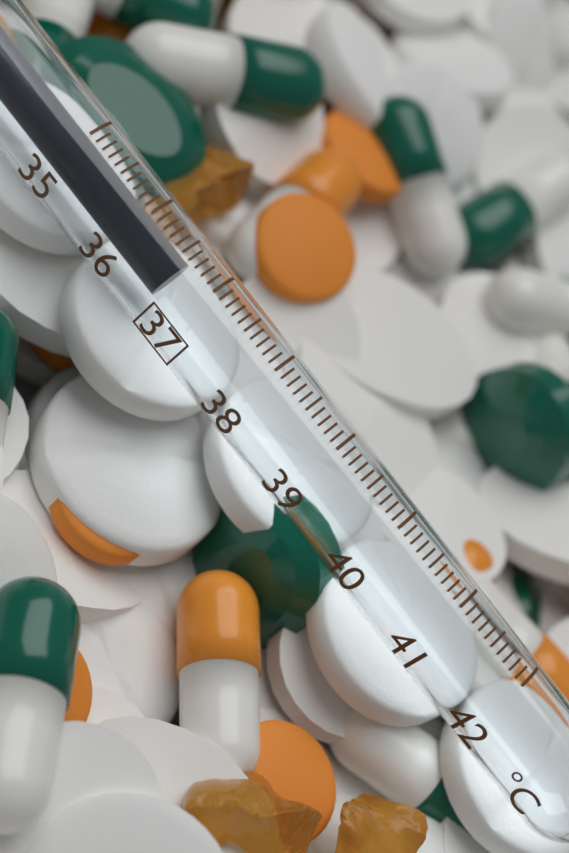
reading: 36.6 °C
